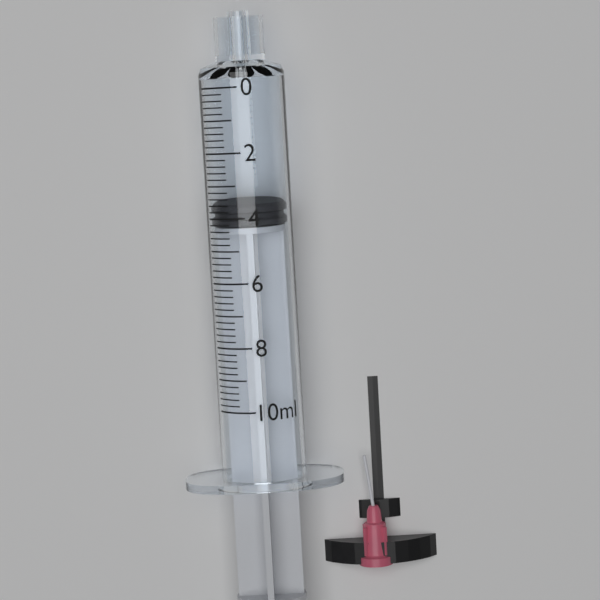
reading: 3.6 ml
